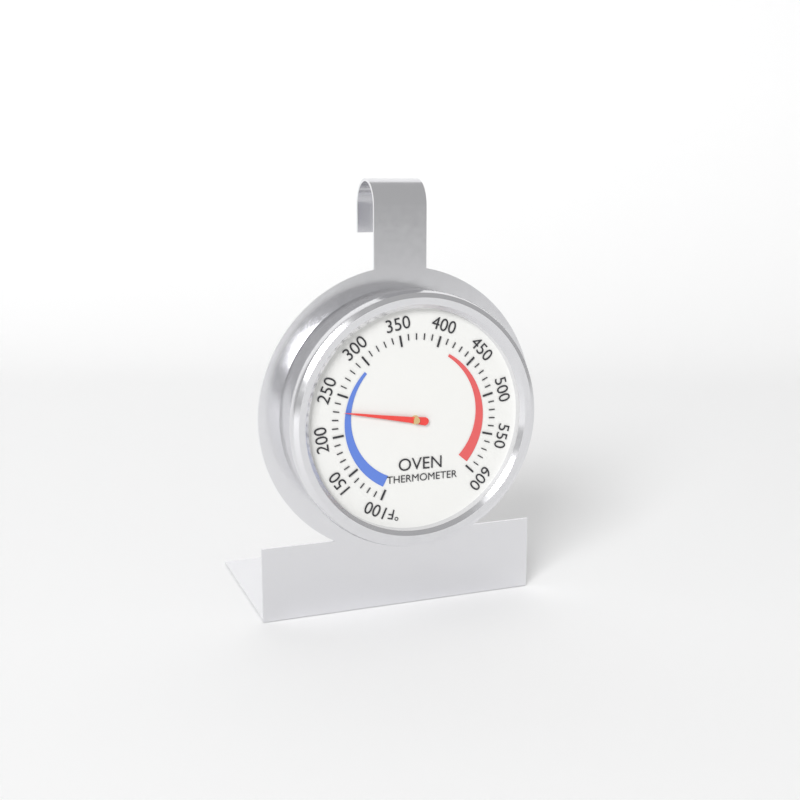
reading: 230 °F
